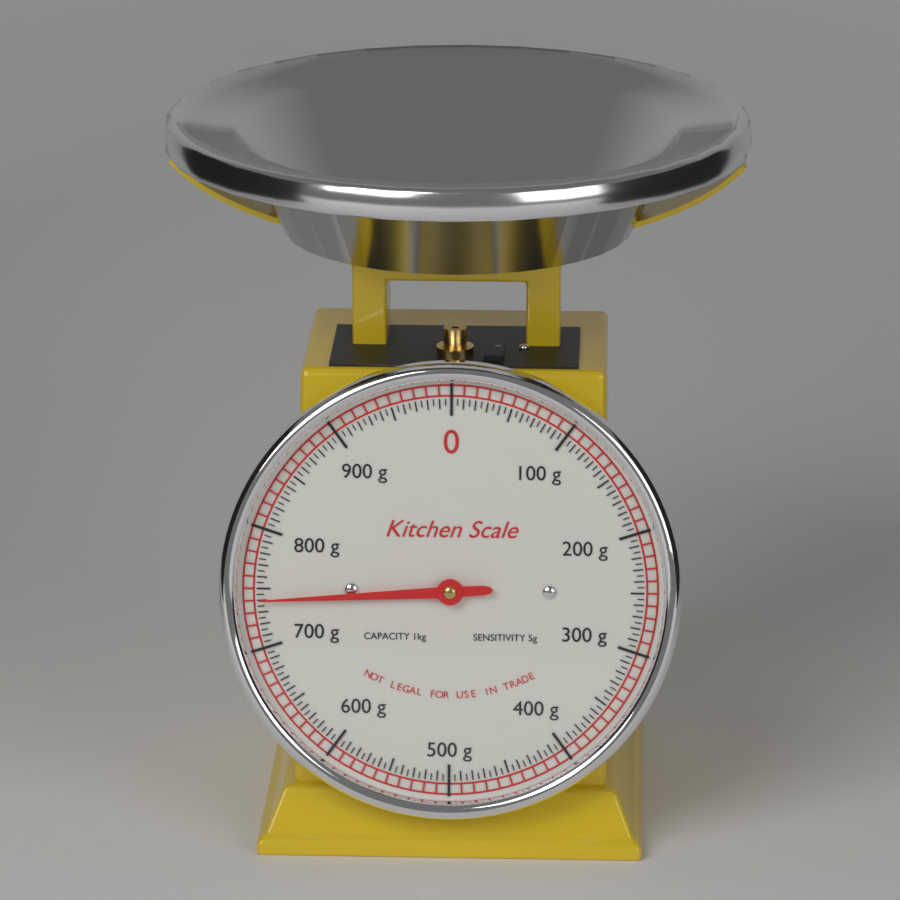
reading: 740 g
